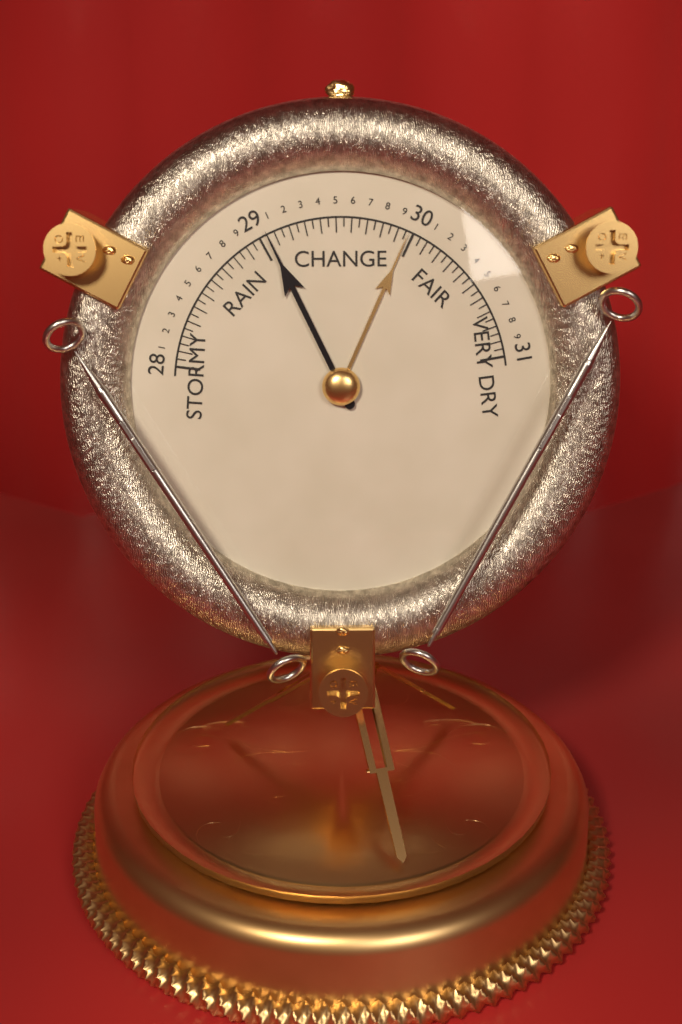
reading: 29.05 (no unit)
